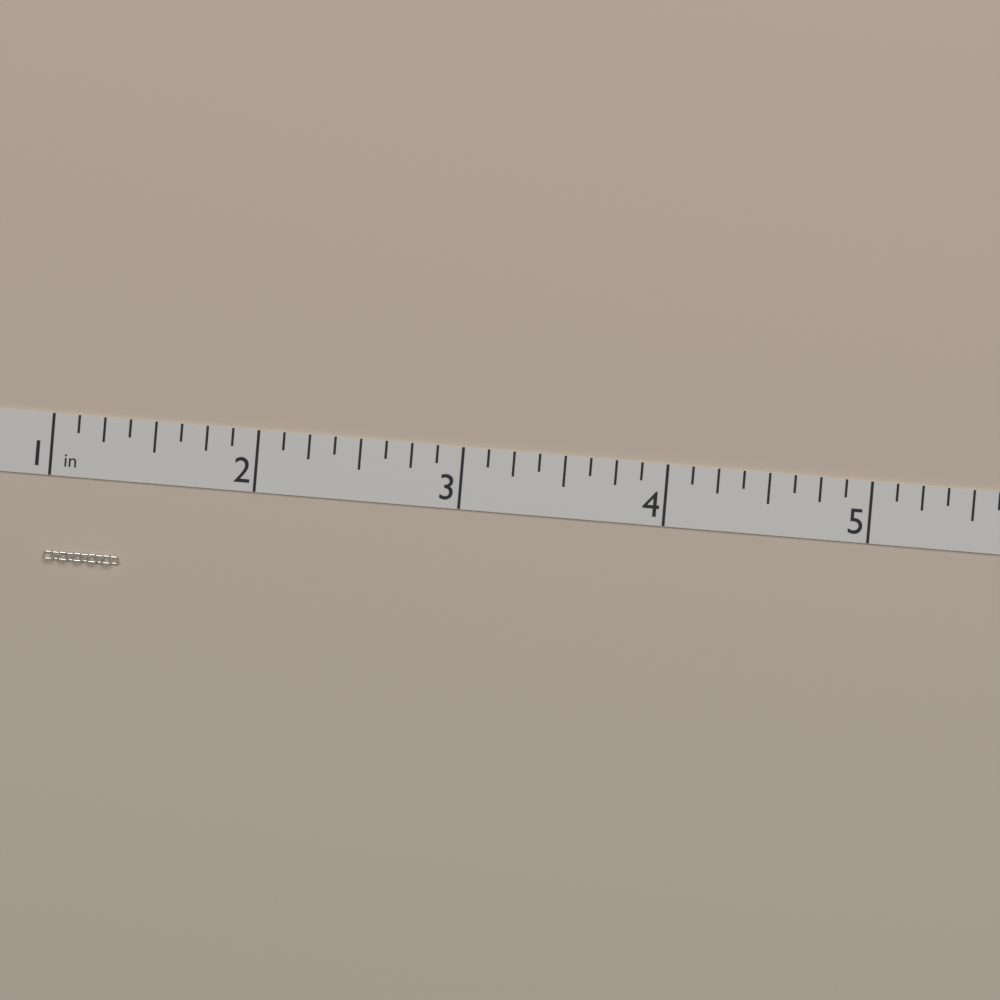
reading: 1.375 in
